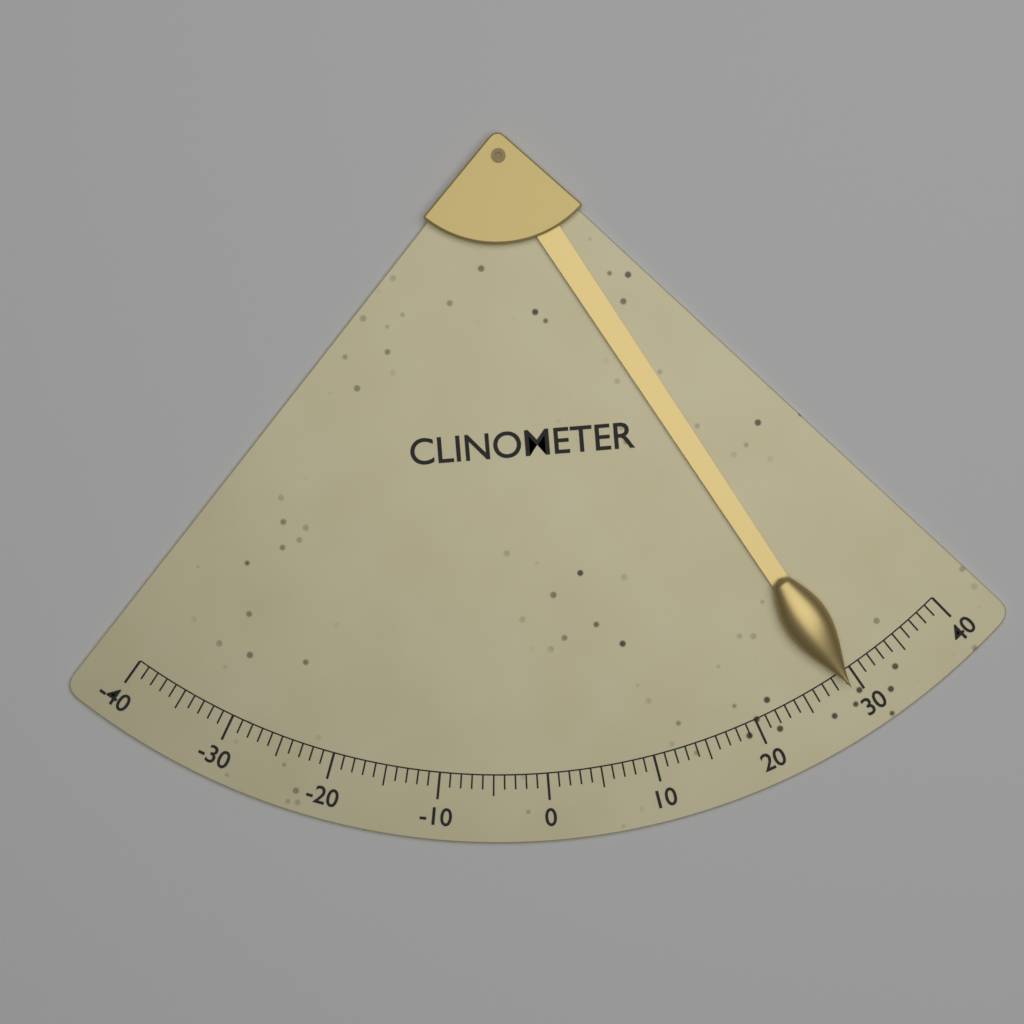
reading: 29 (no unit)
